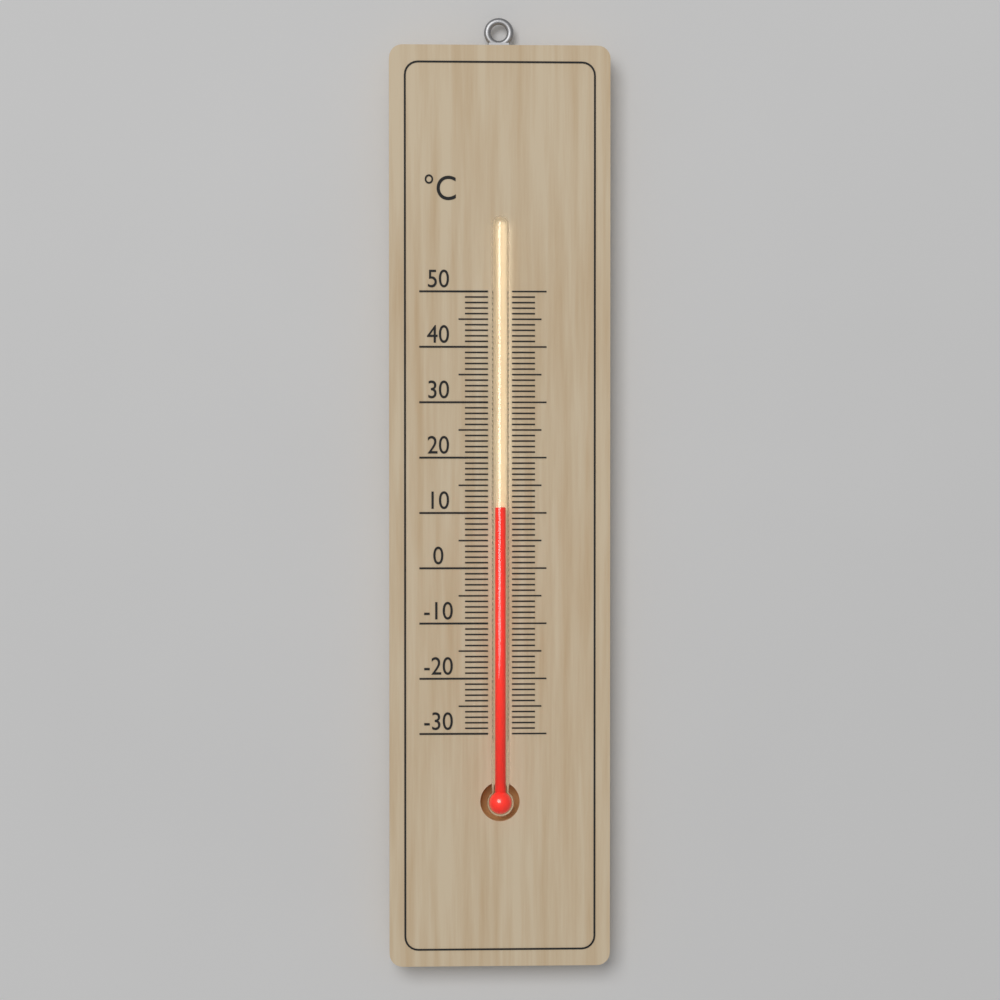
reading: 11 °C
